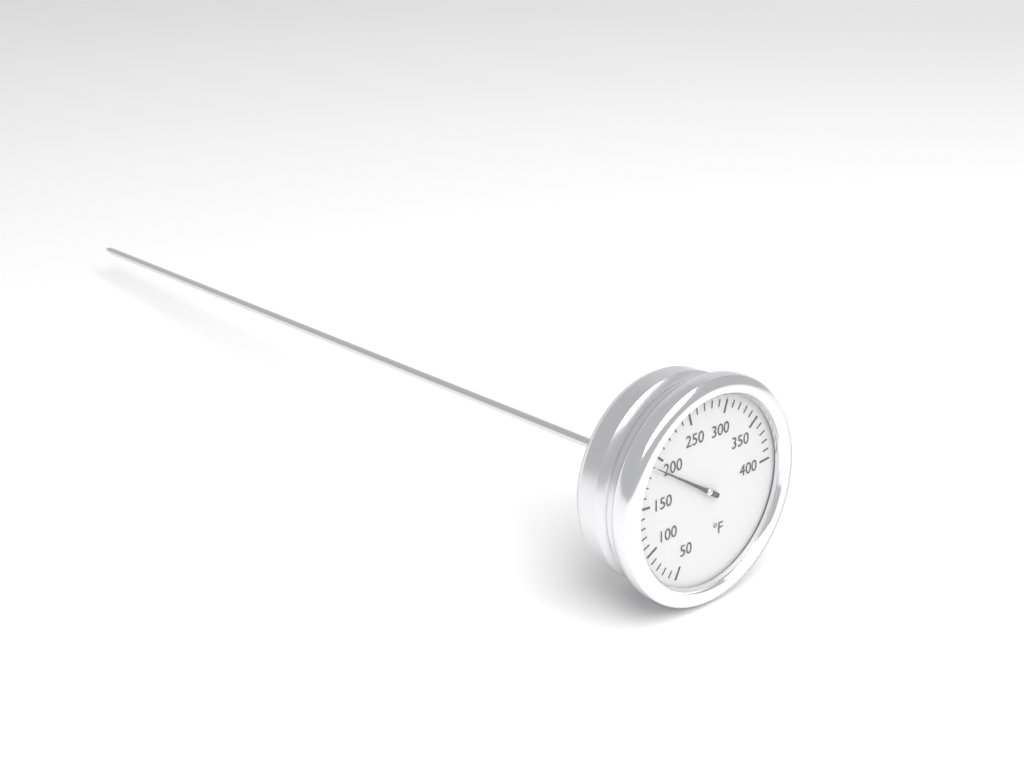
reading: 190 °F
